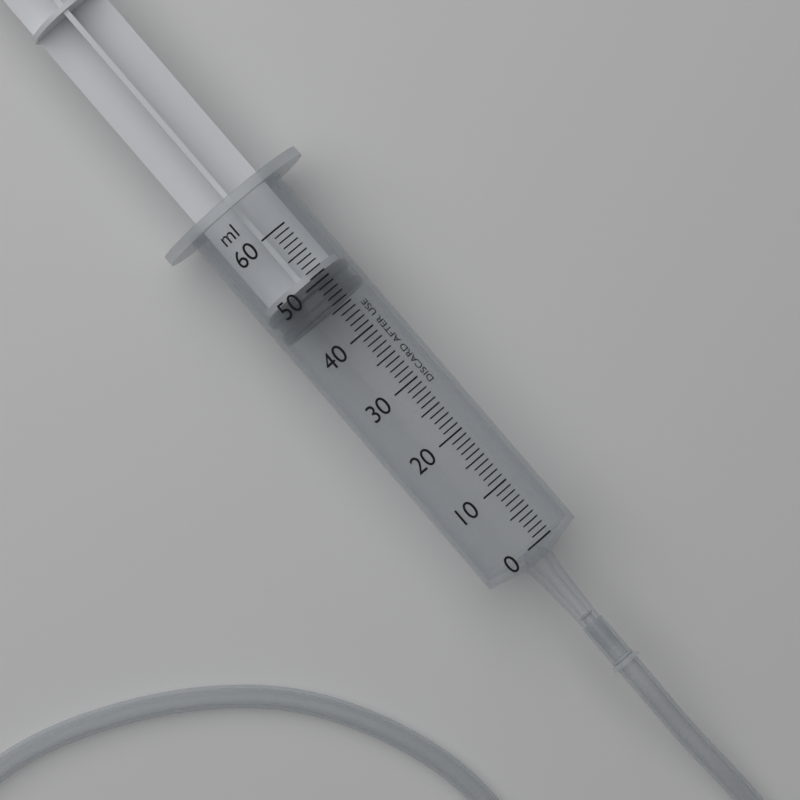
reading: 46 ml
